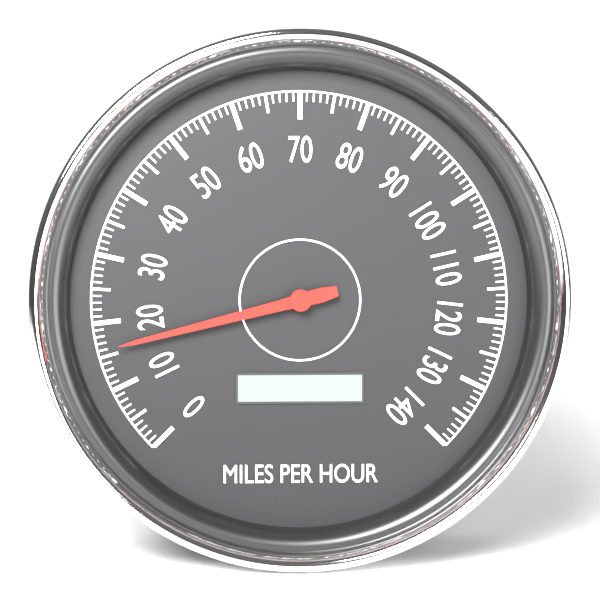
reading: 16 mph
